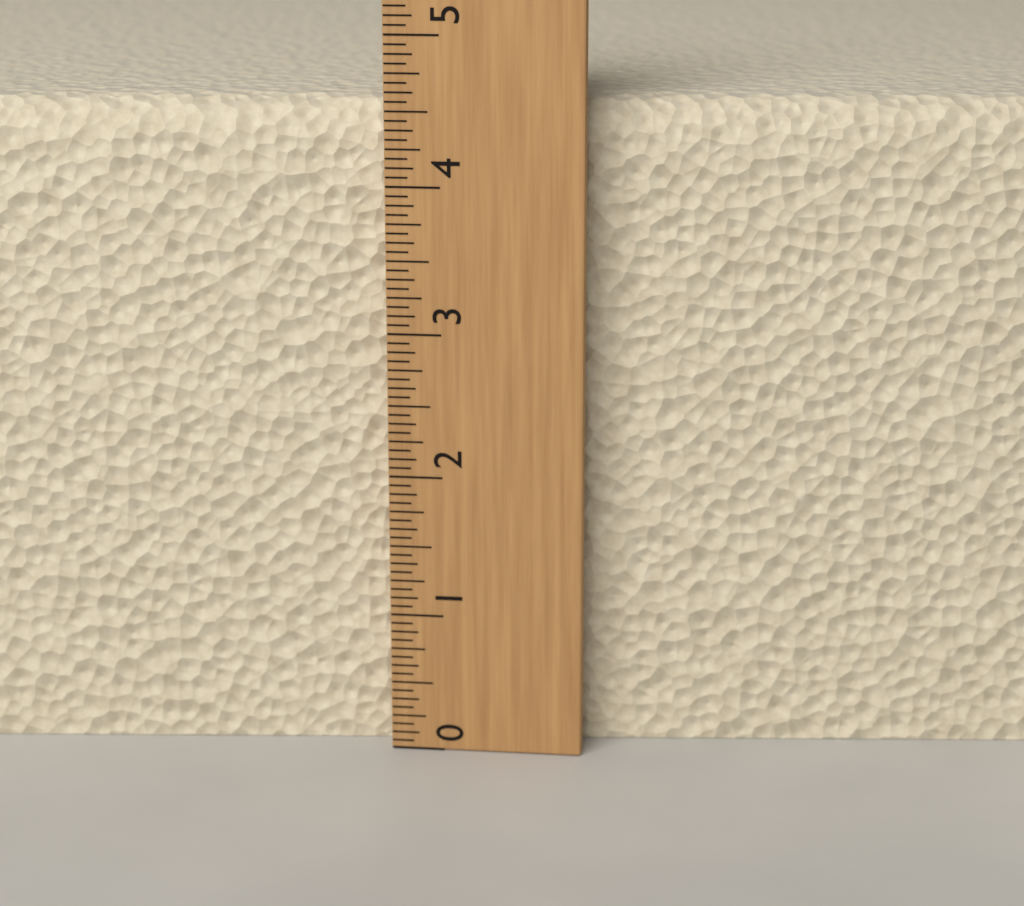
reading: 4.5625 (no unit)
